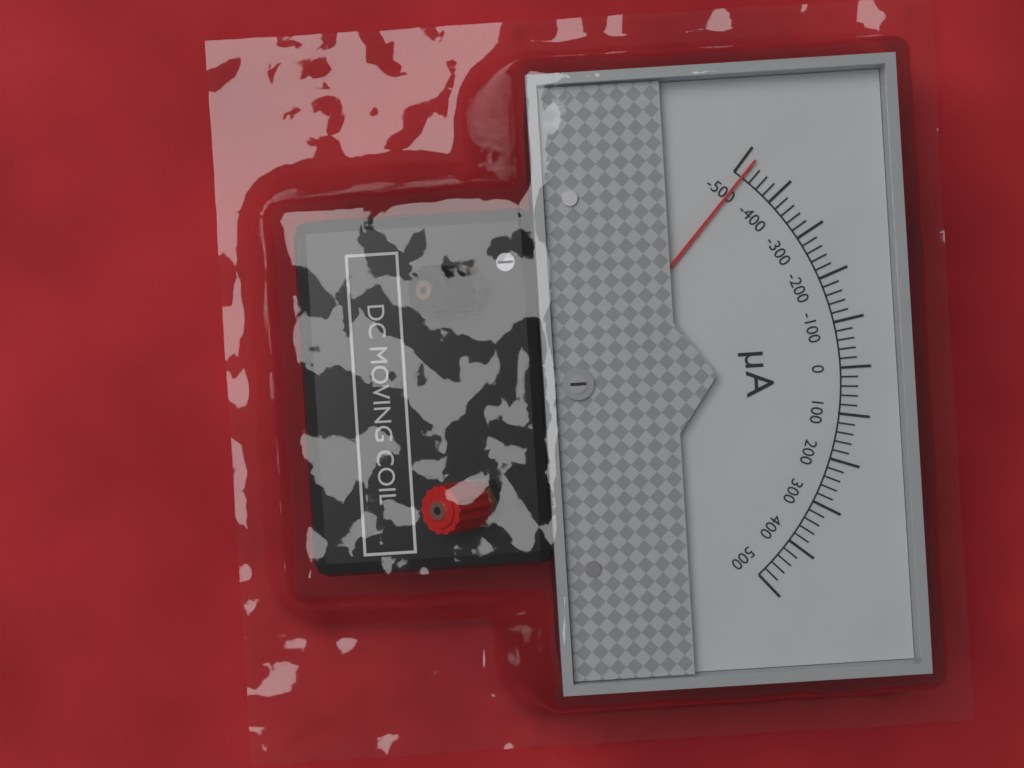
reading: -480 µA
